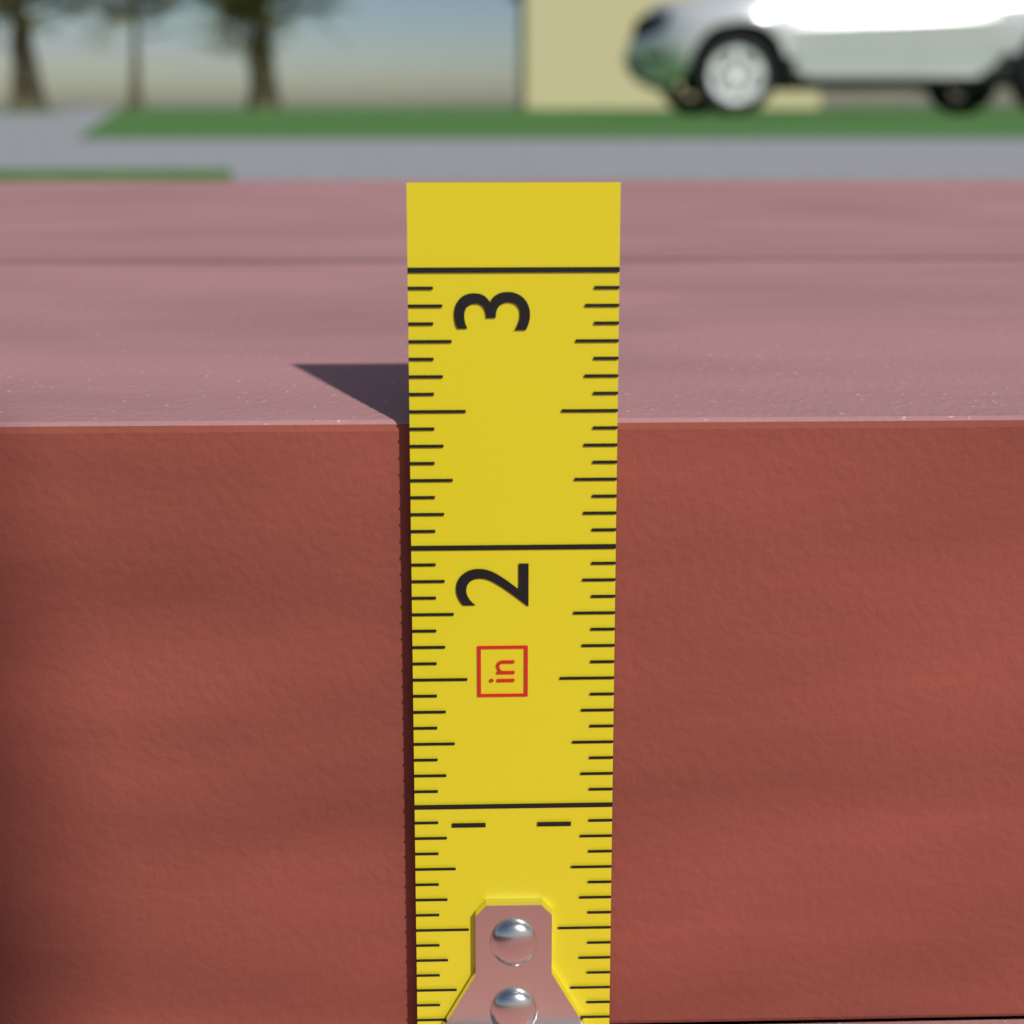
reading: 2.4375 in
